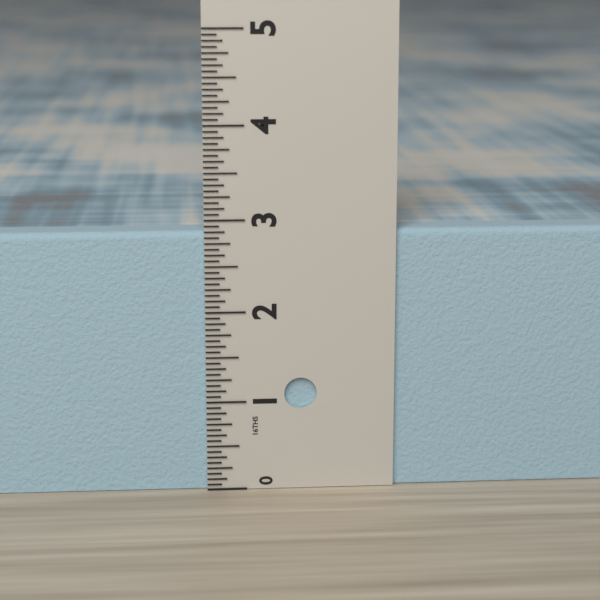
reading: 2.8750 in
